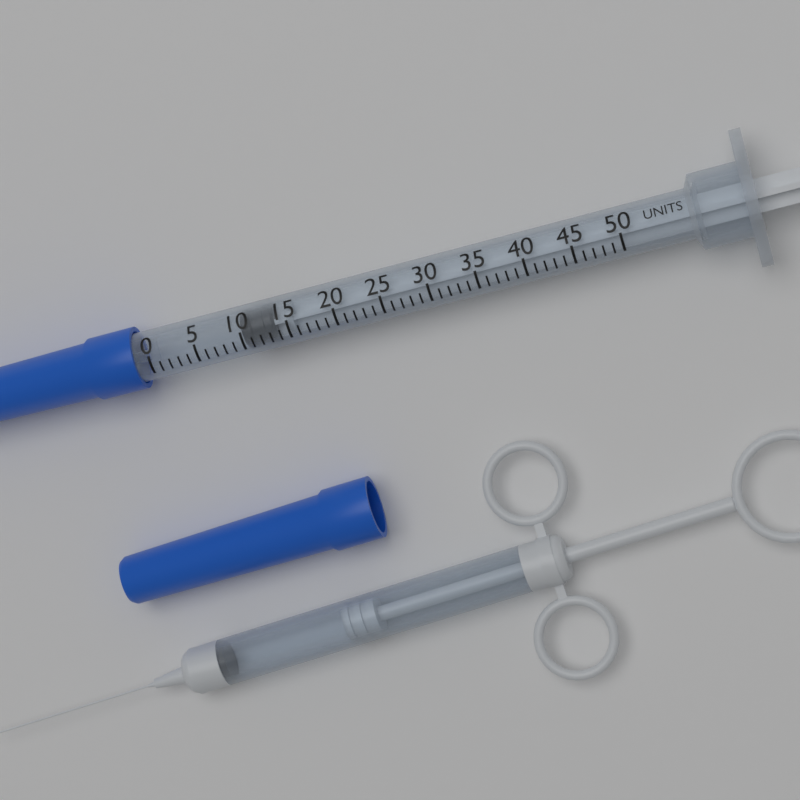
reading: 10 units
